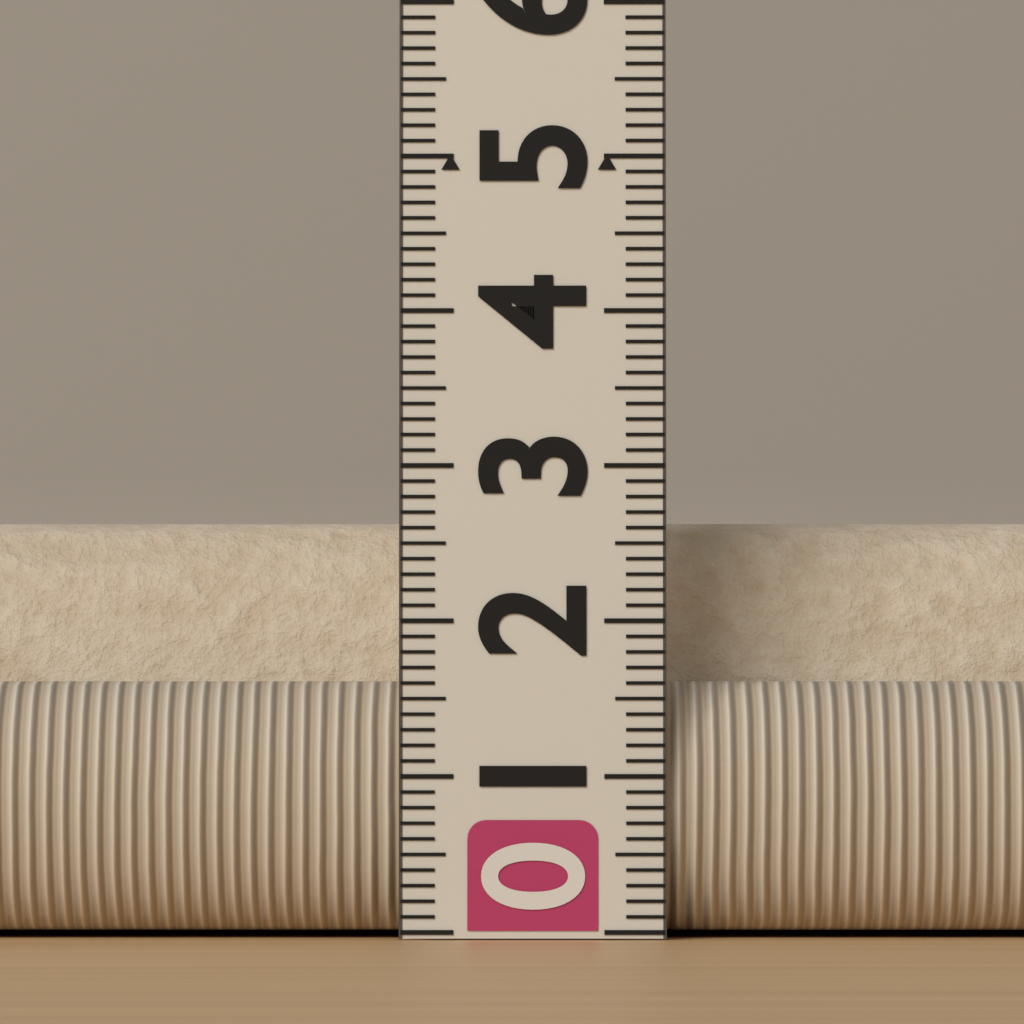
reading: 2.7 (no unit)
